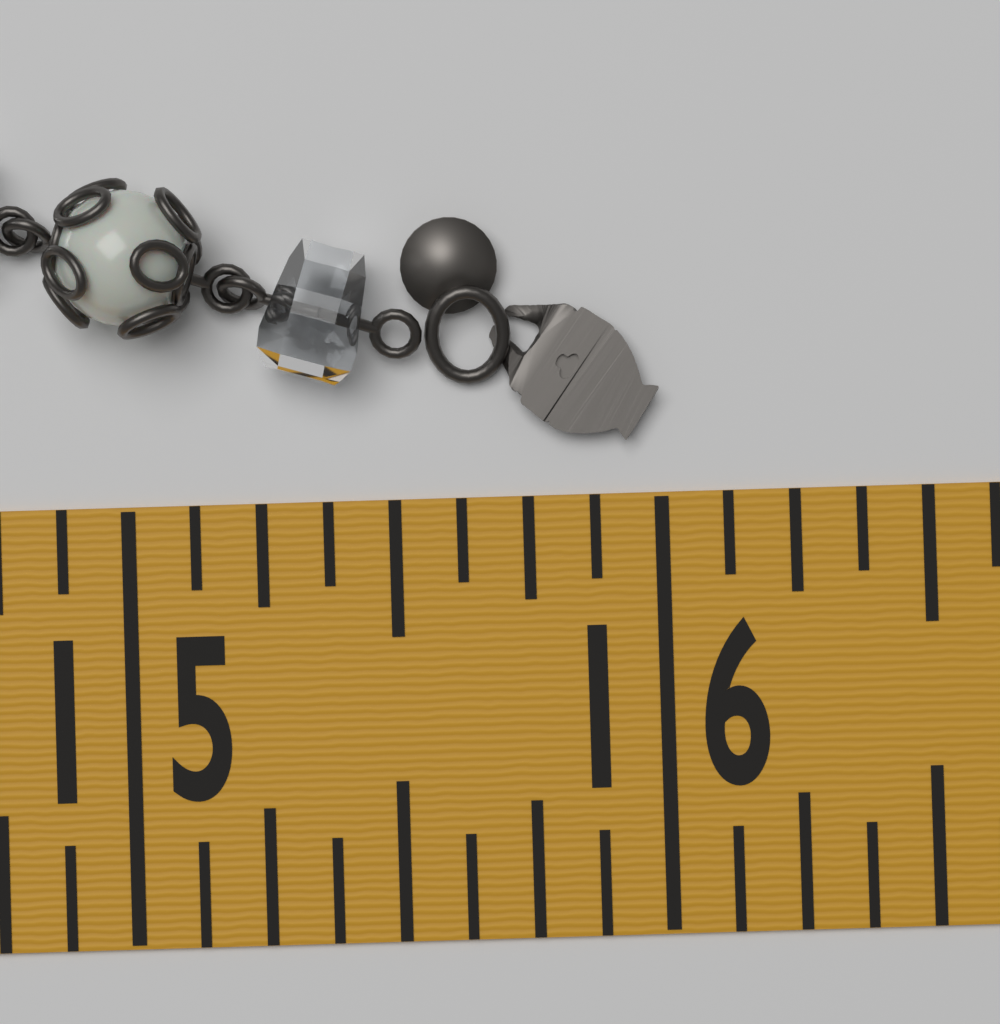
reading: 16.000 in
